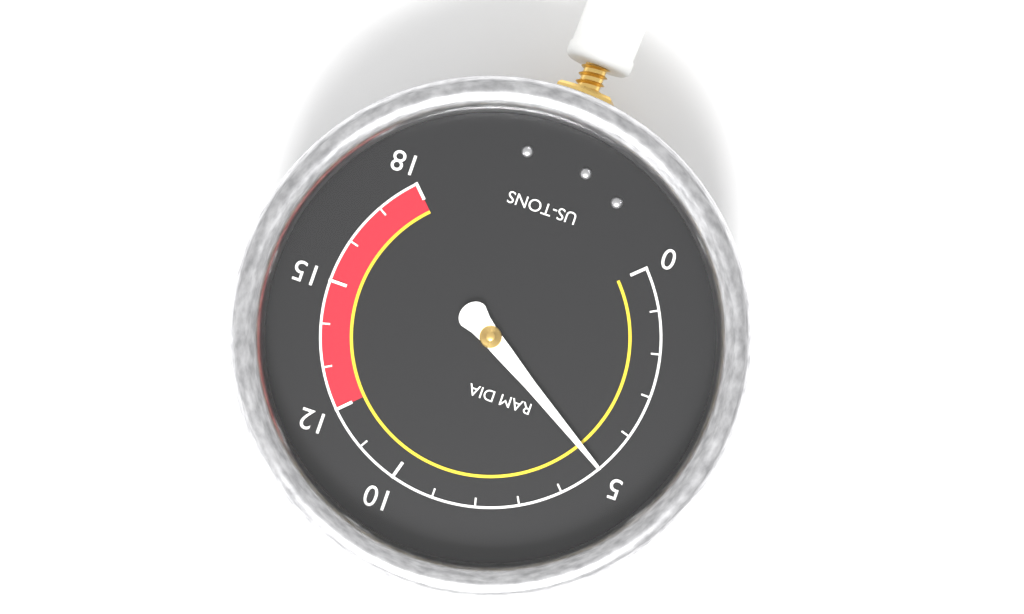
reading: 5 US-TONS
